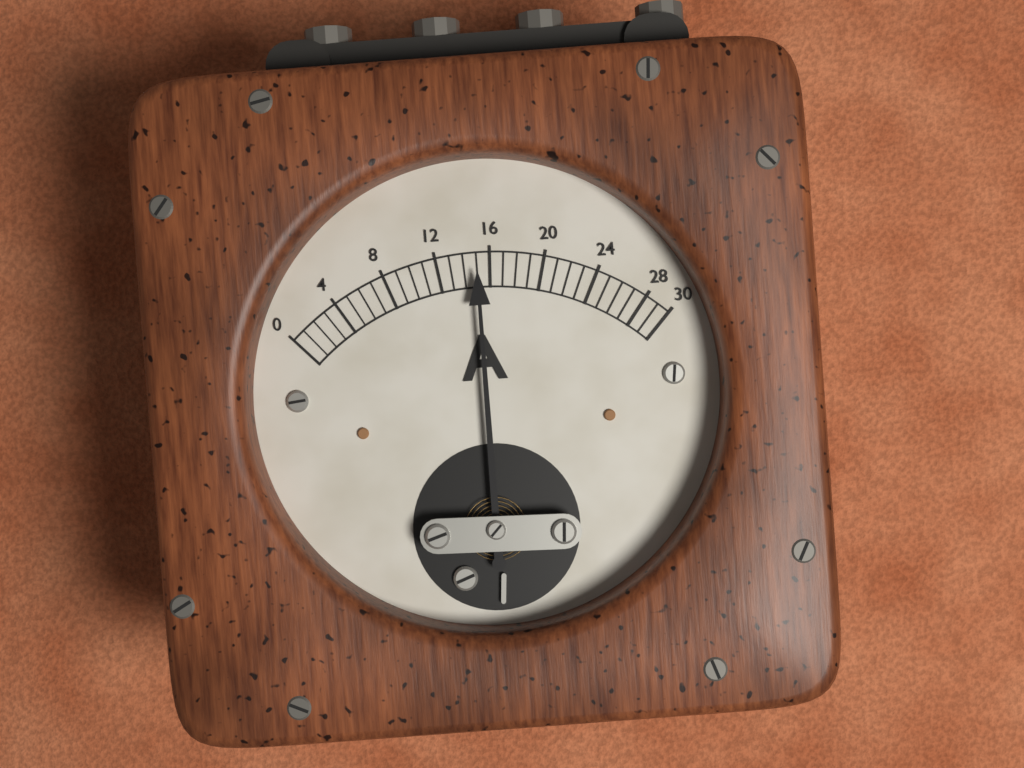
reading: 15 A
